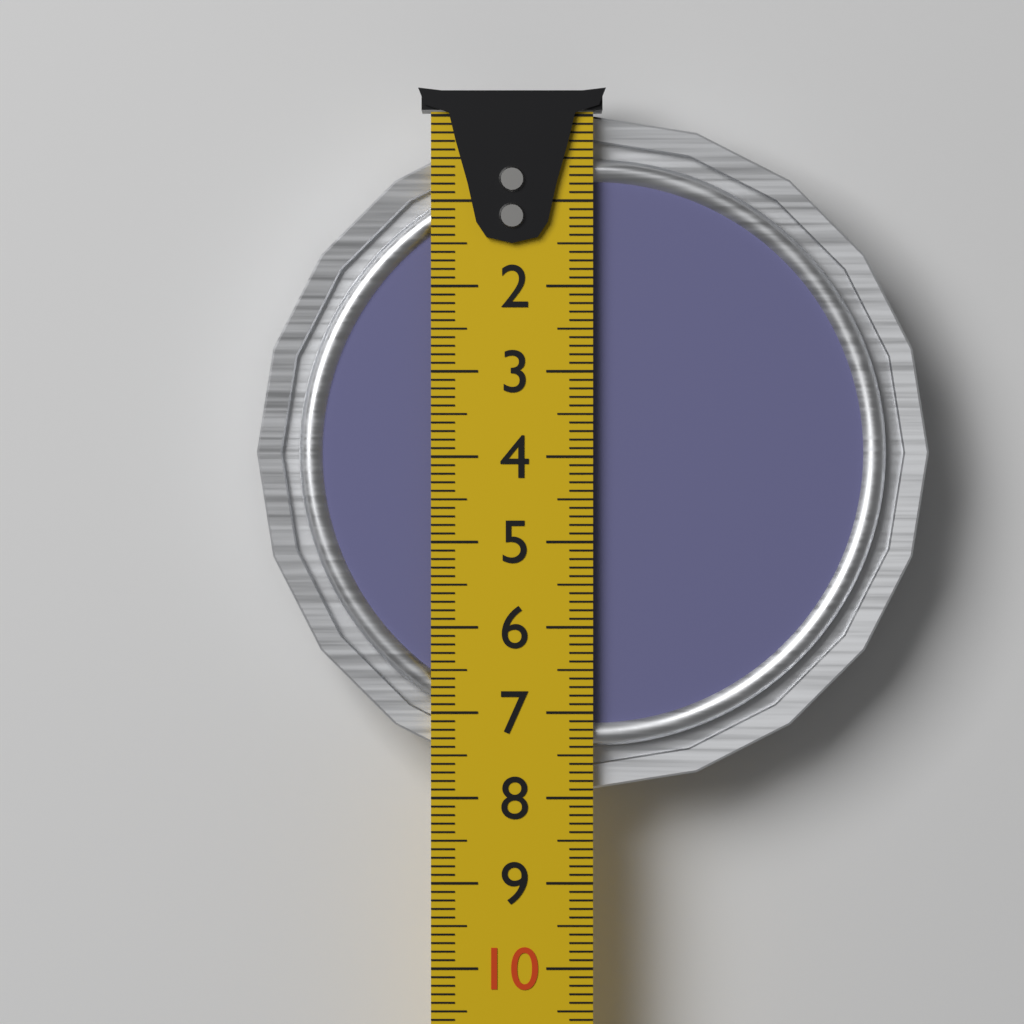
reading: 7.9 cm
